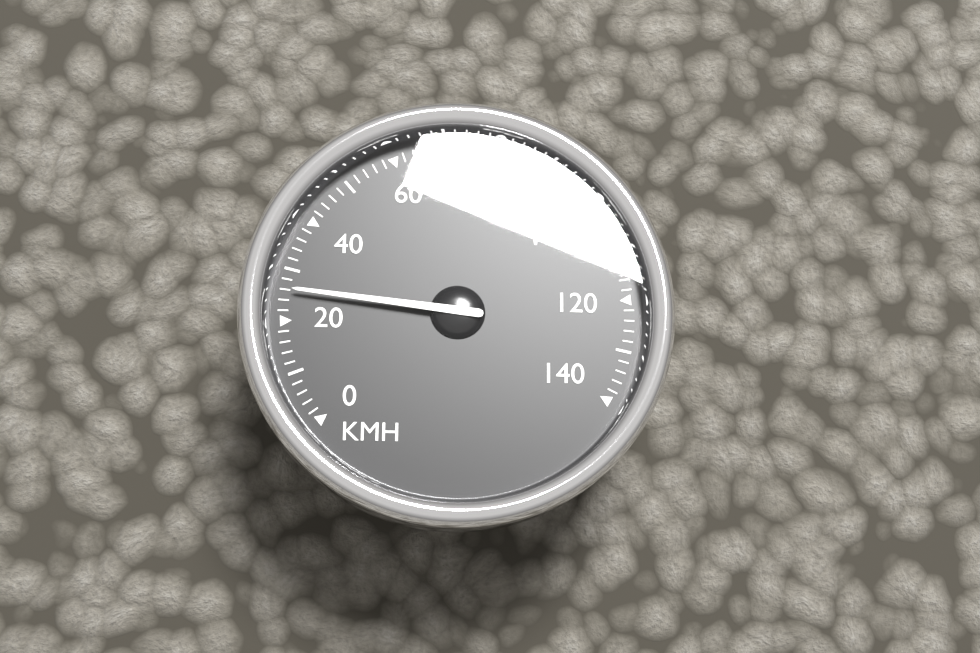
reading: 26 km/h
